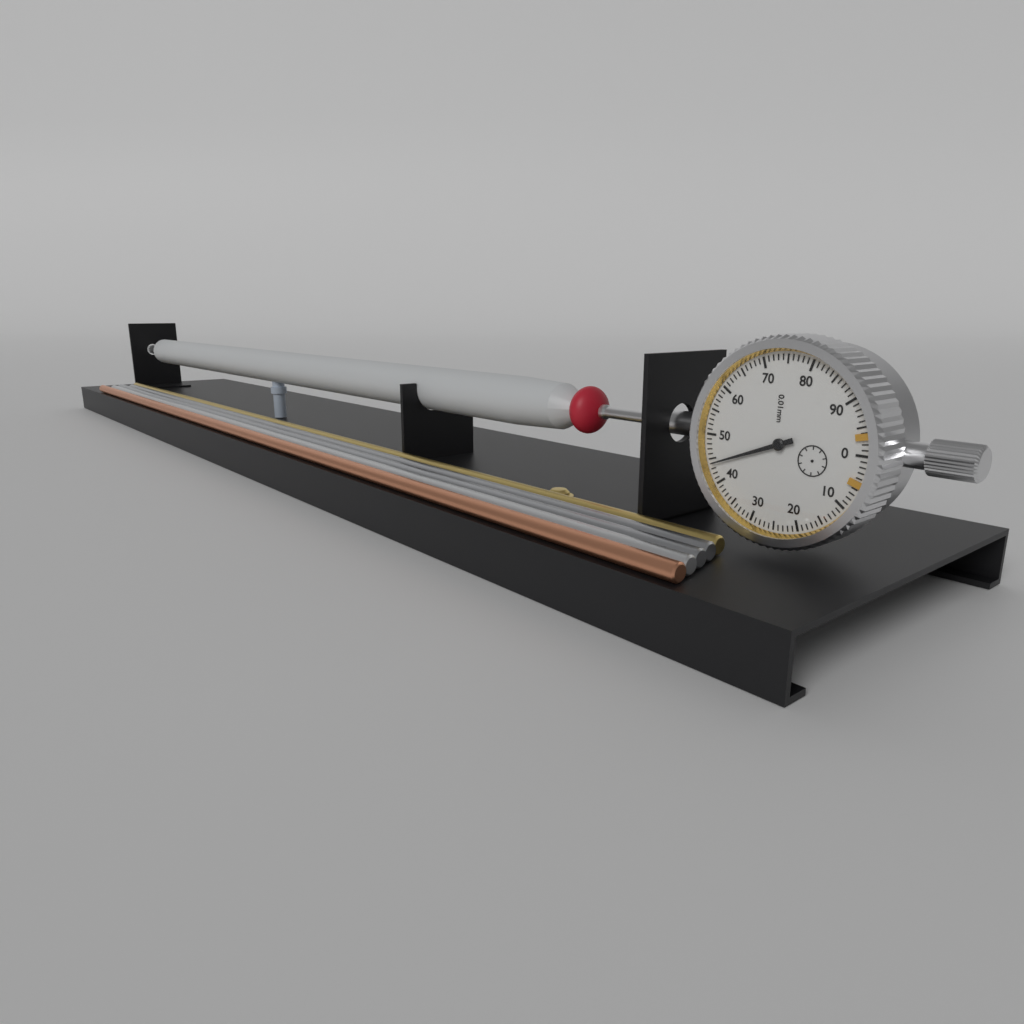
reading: 0.44 mm
